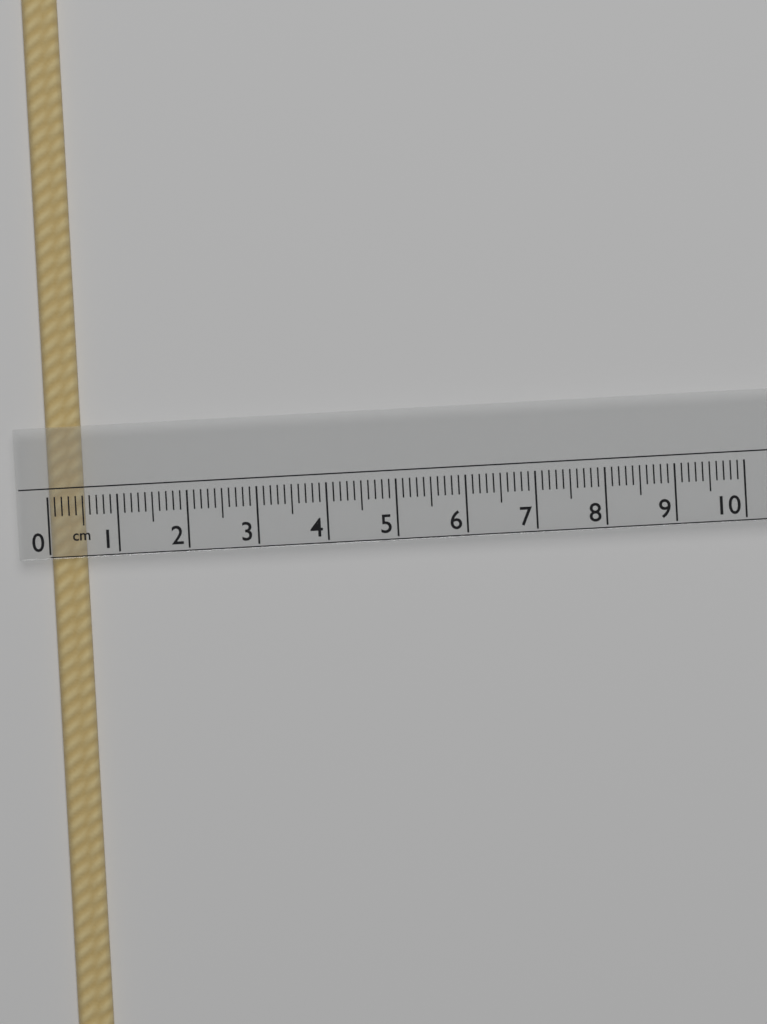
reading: 0.5 cm
